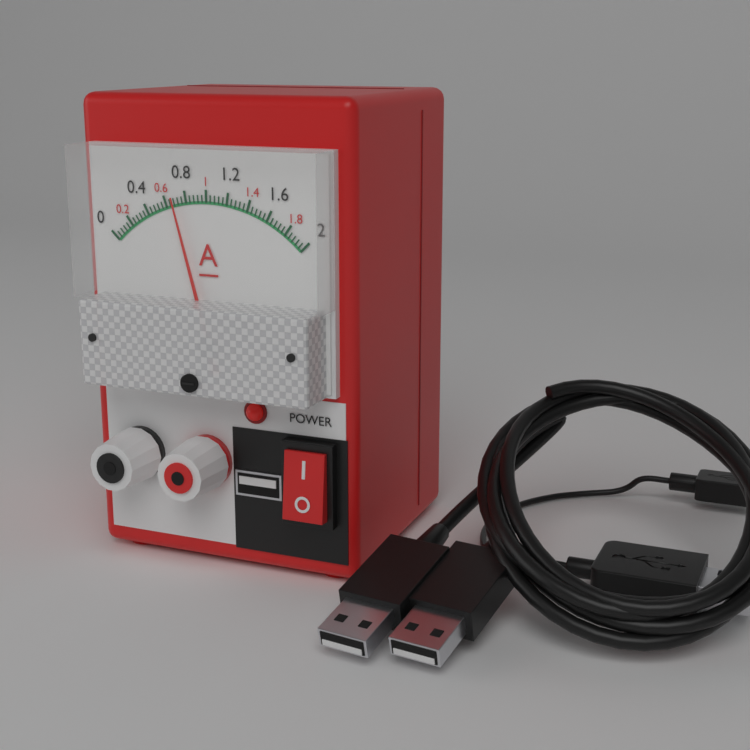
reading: 0.68 A
